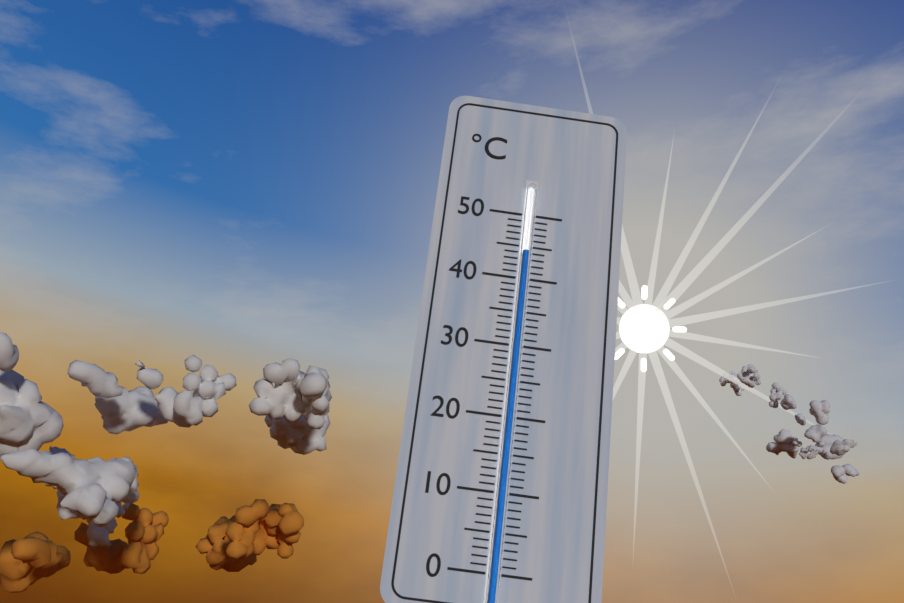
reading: 44 °C
